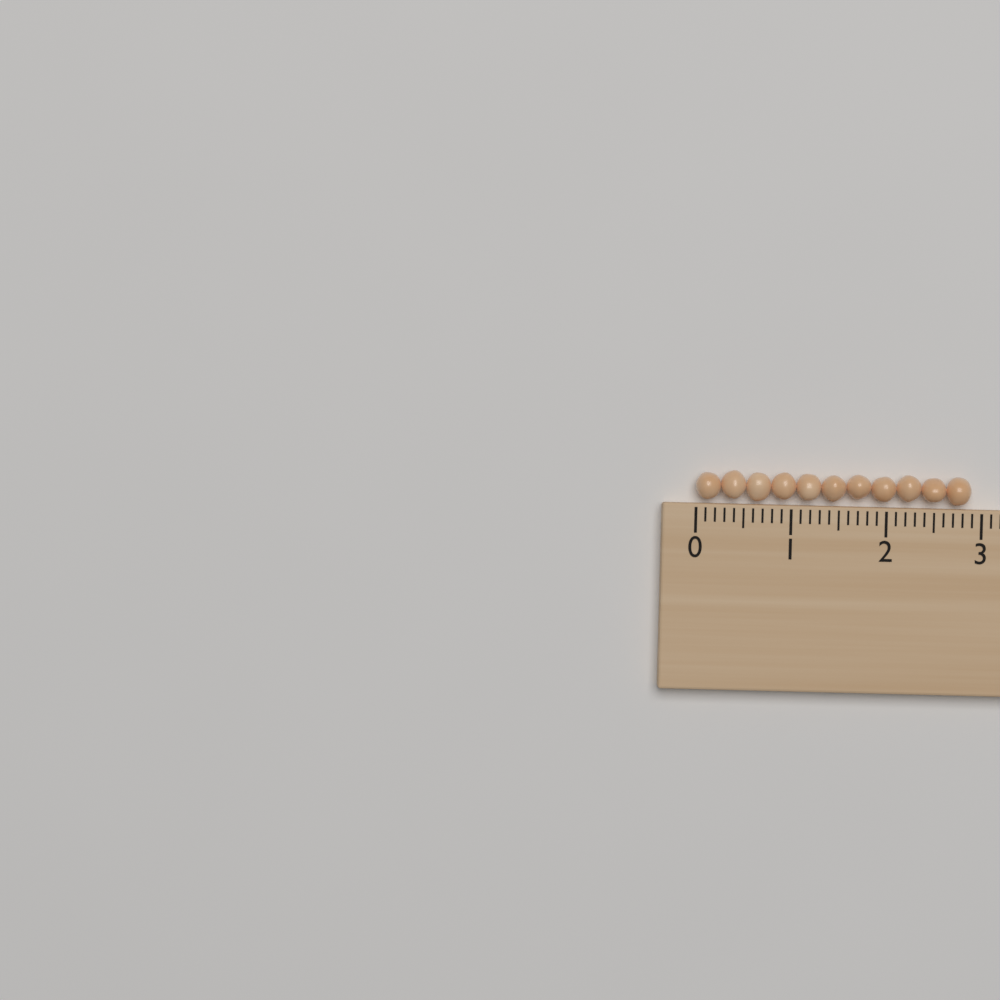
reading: 2.9 (no unit)
